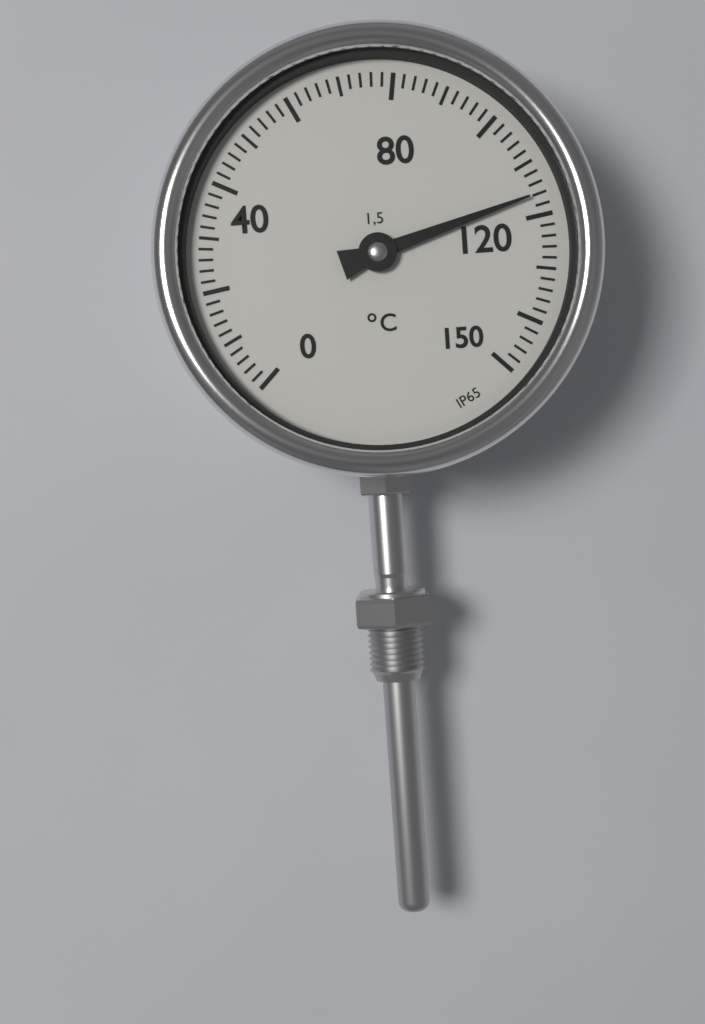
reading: 116 °C
